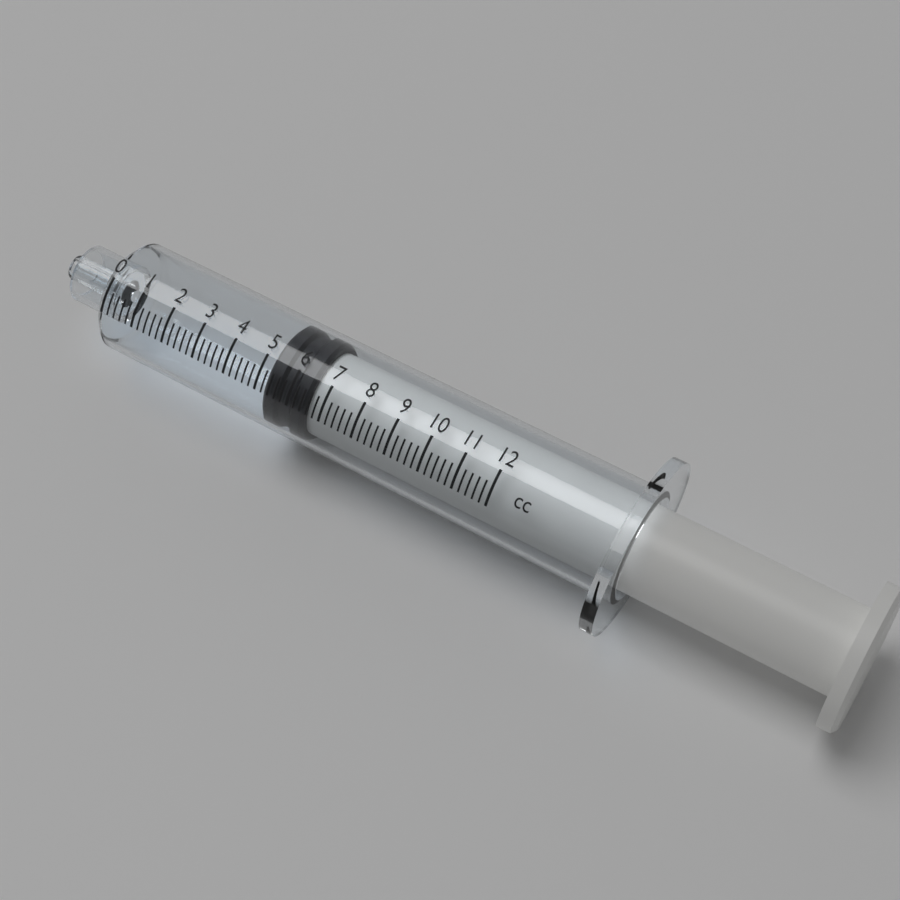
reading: 5.2 cc
